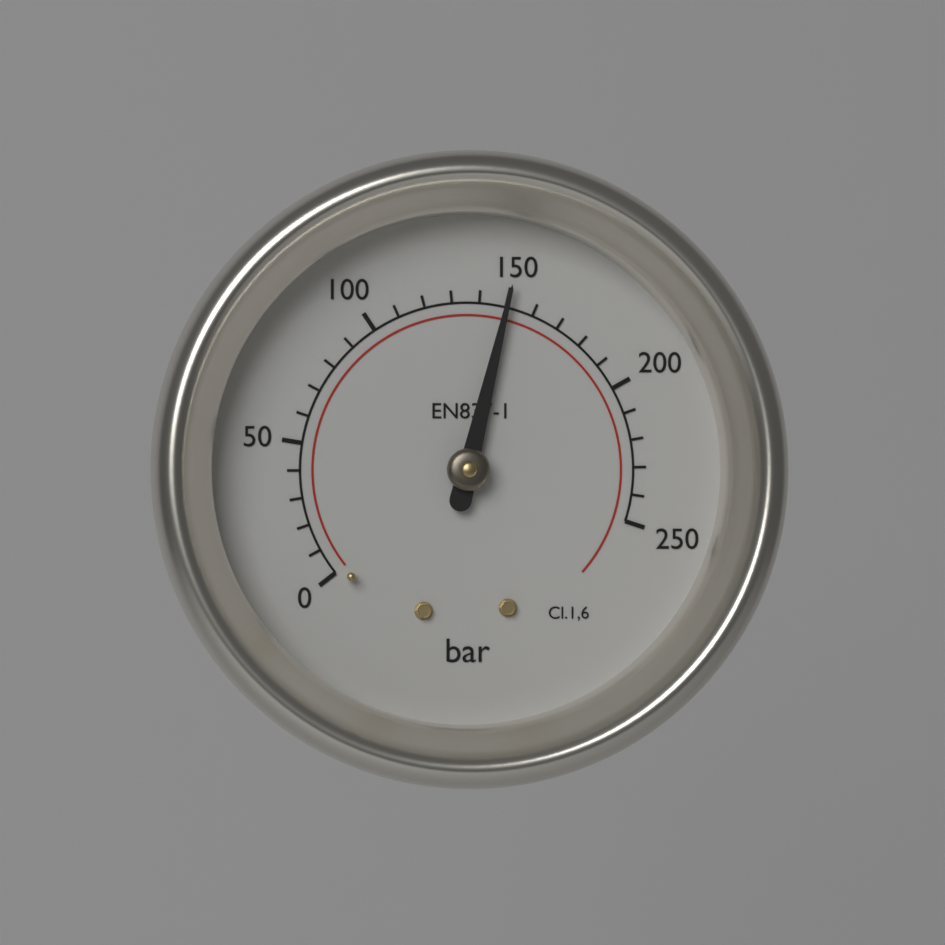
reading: 150 bar
